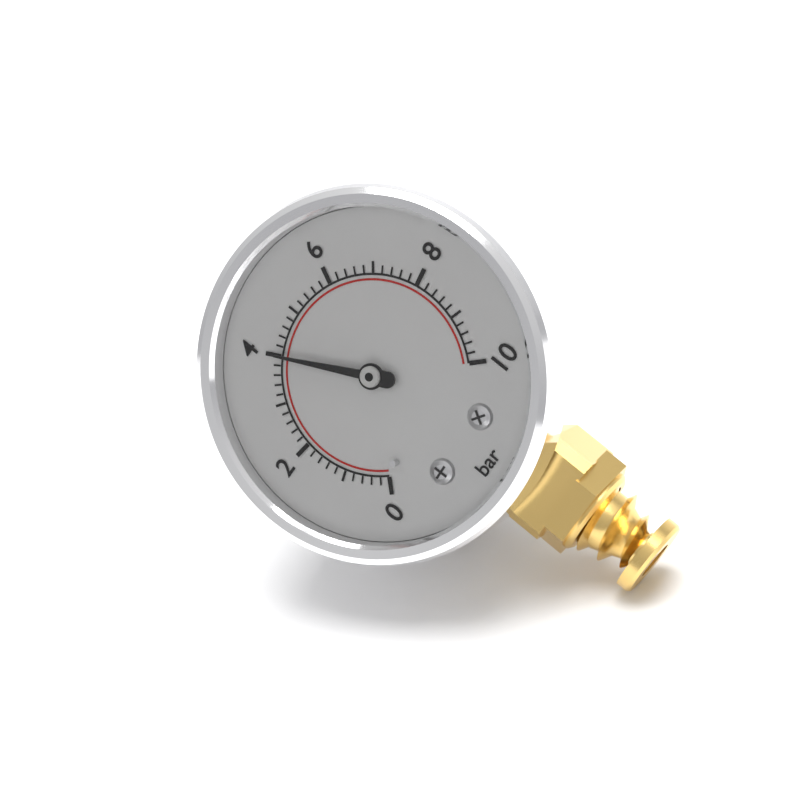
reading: 4.0 bar
